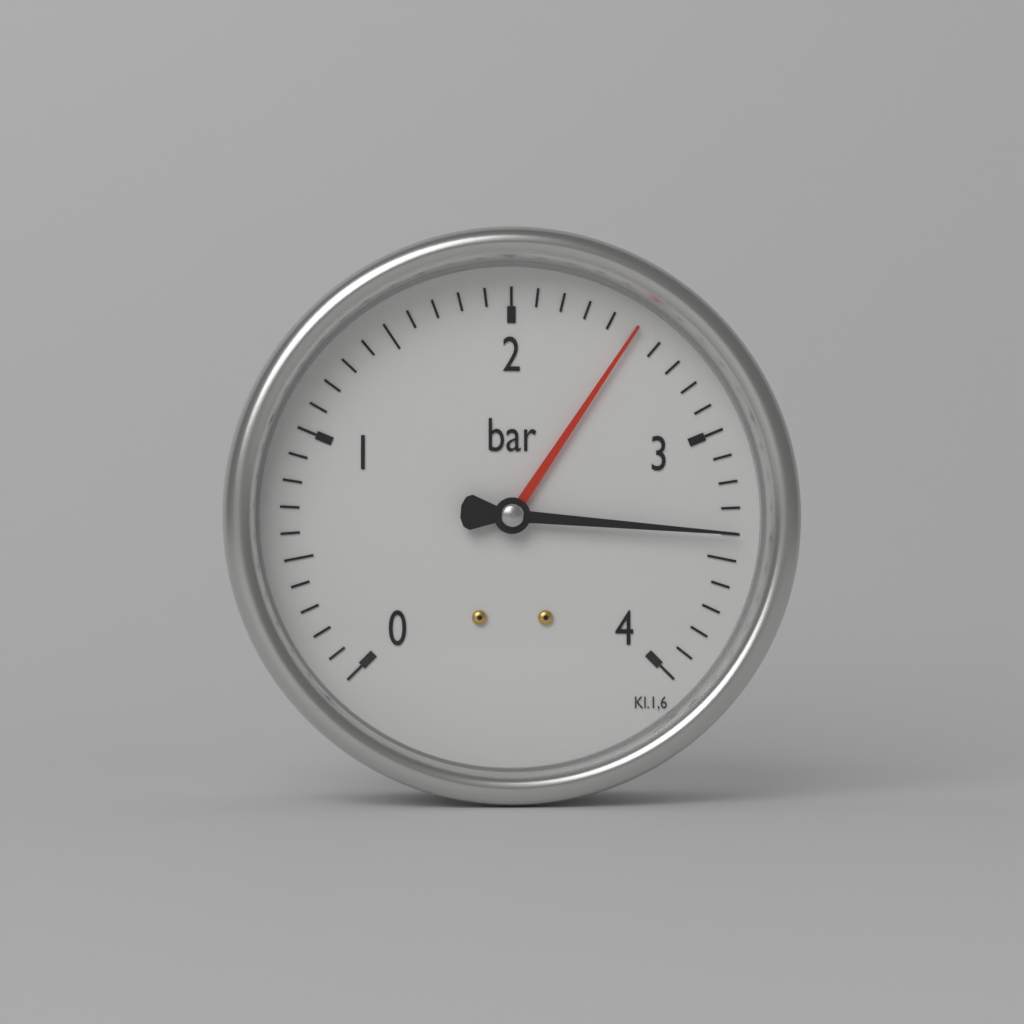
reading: 3.4 bar
